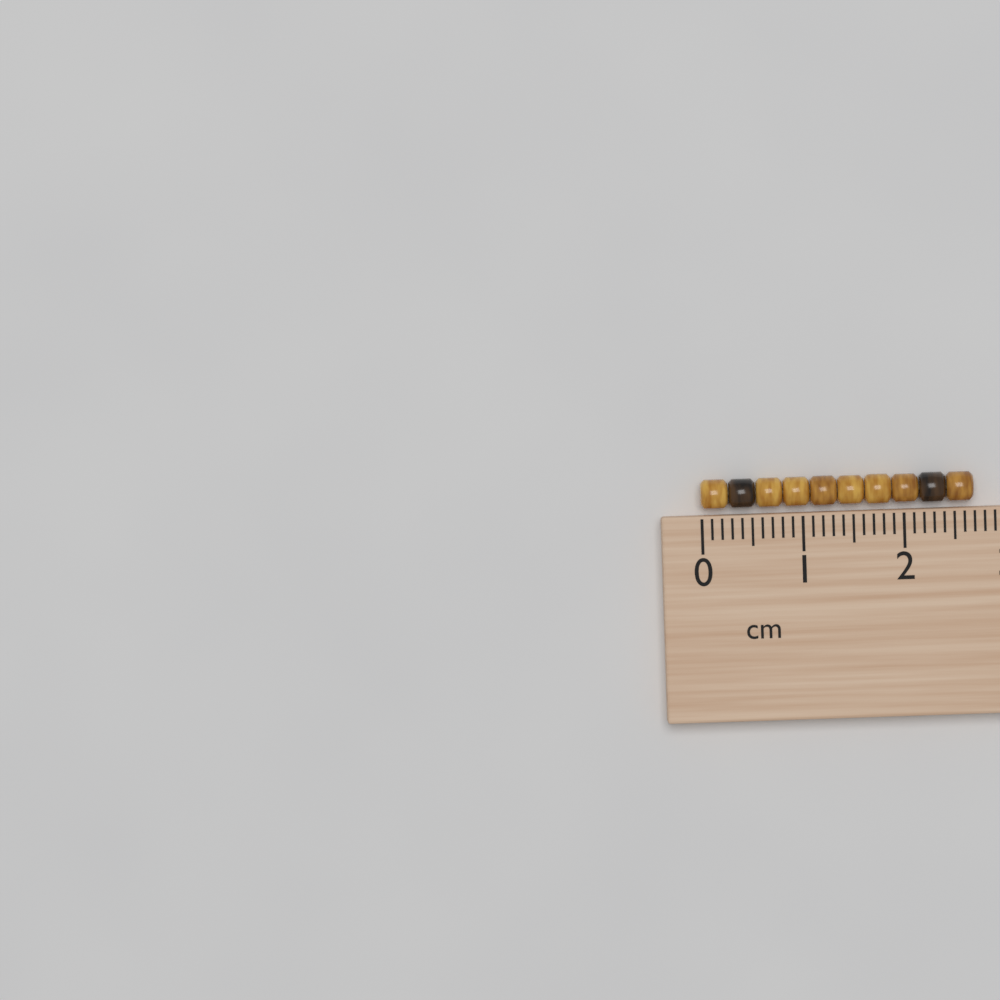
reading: 2.7 cm
